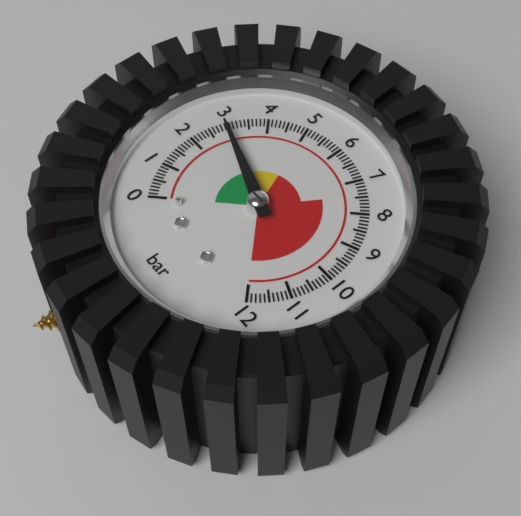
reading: 2.9 bar
